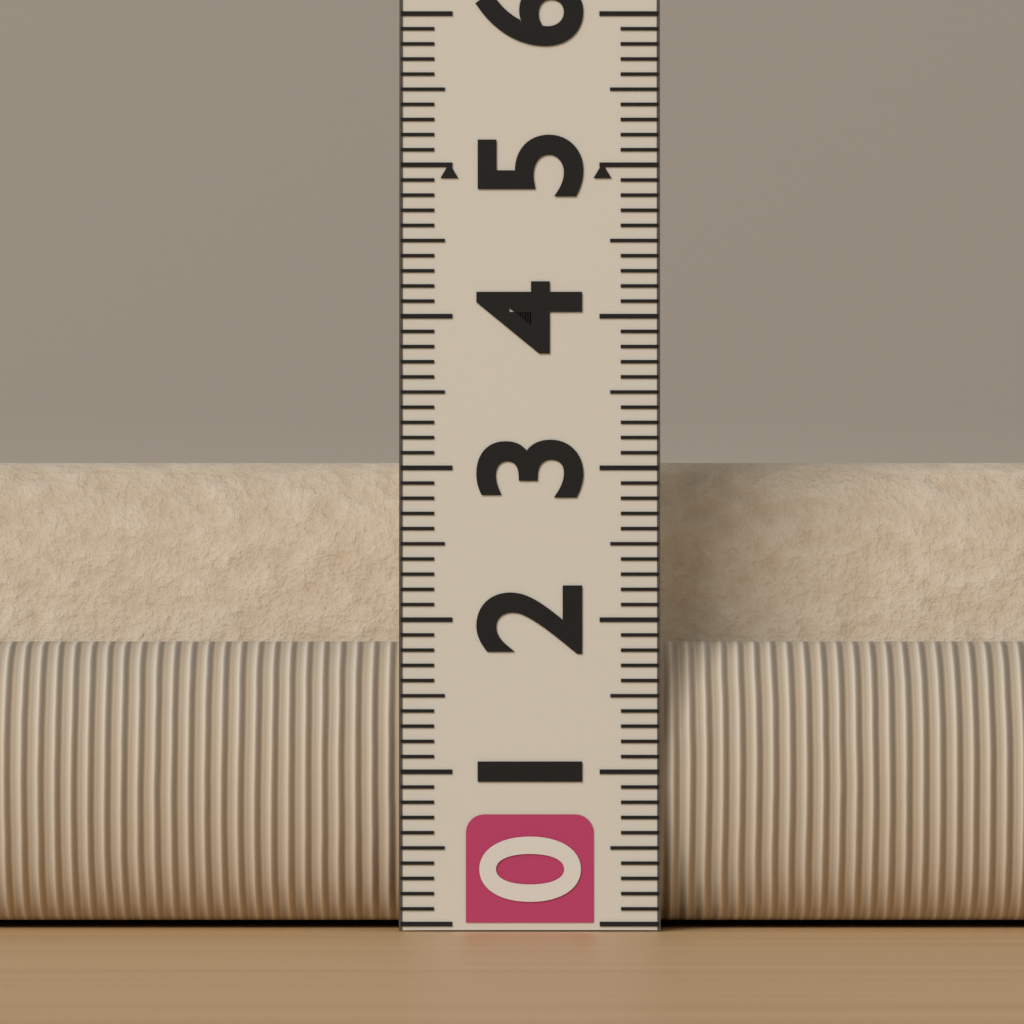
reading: 3.1 (no unit)
